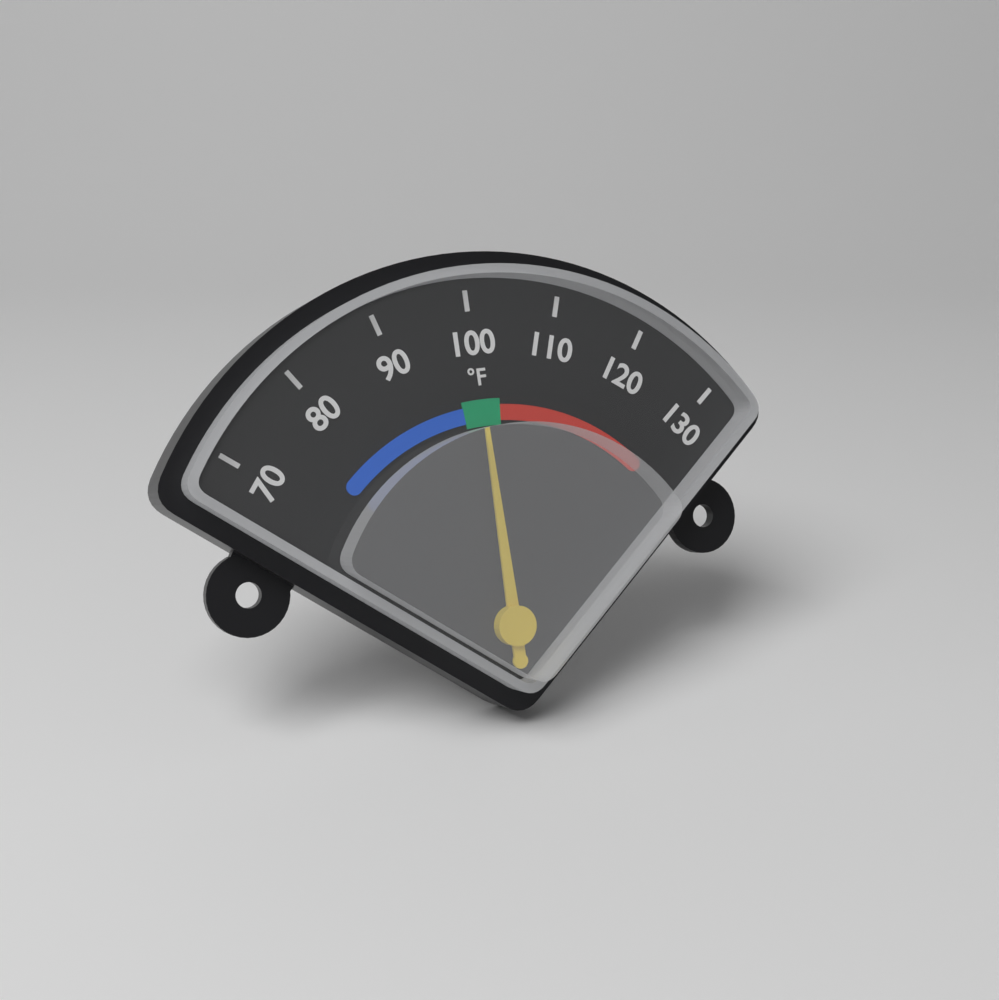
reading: 100 °F
